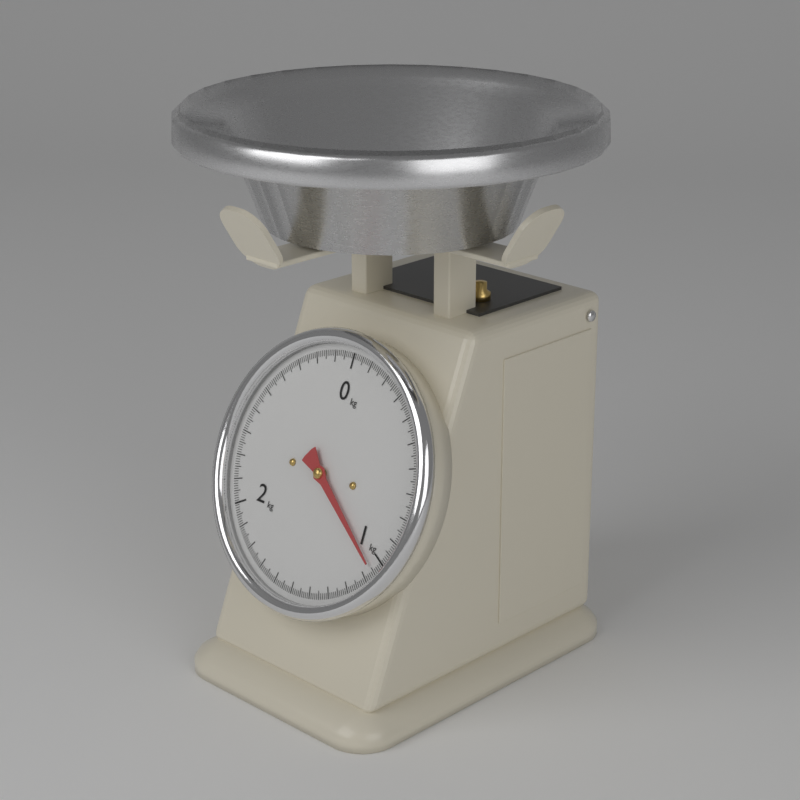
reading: 1.05 kg
